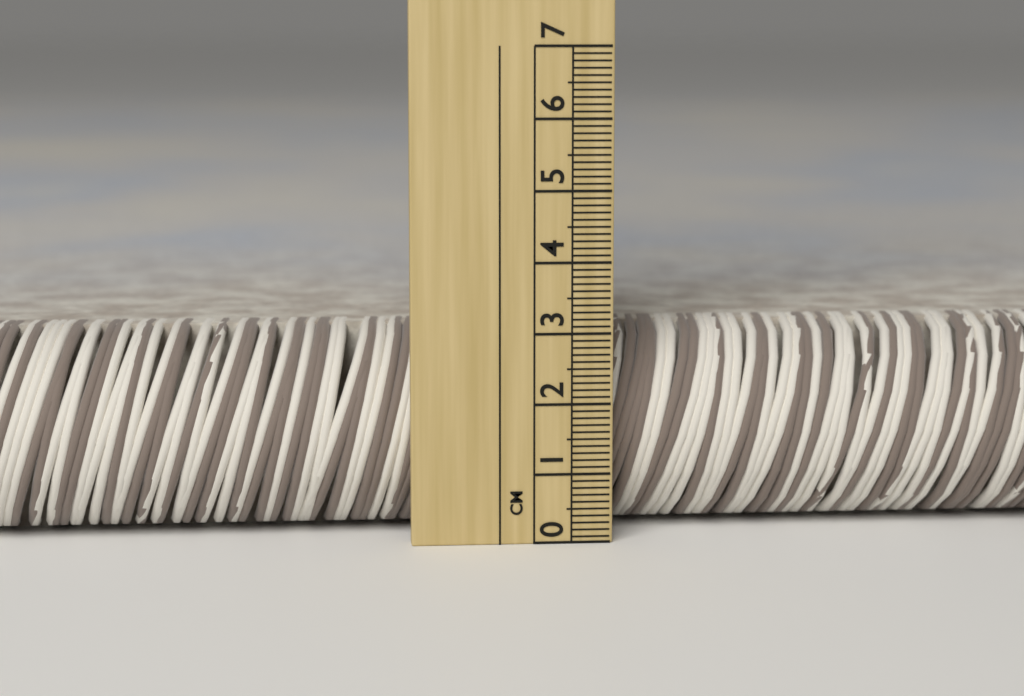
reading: 3.0 cm
